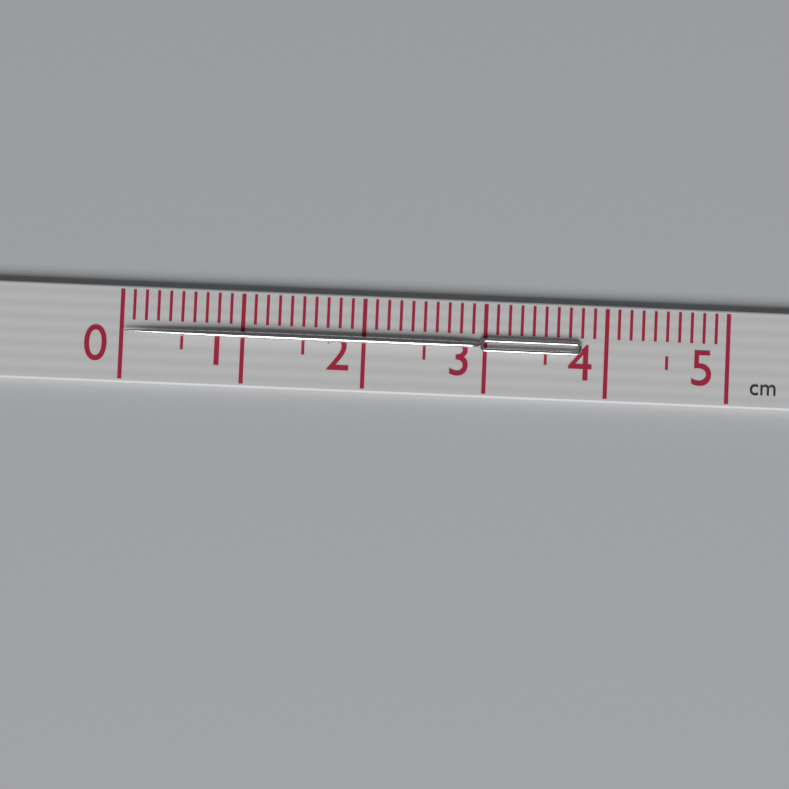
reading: 3.8 cm
